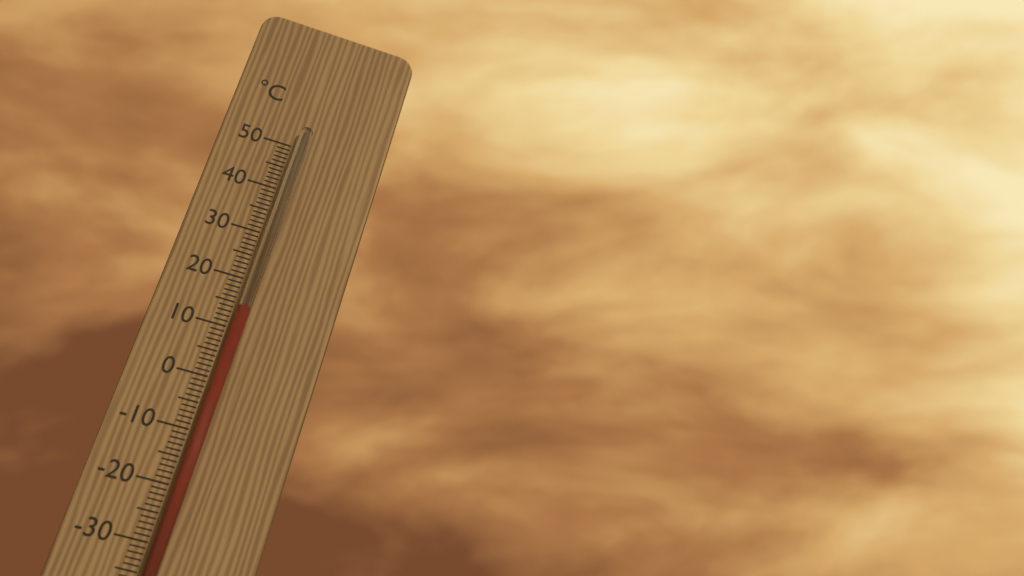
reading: 14 °C
